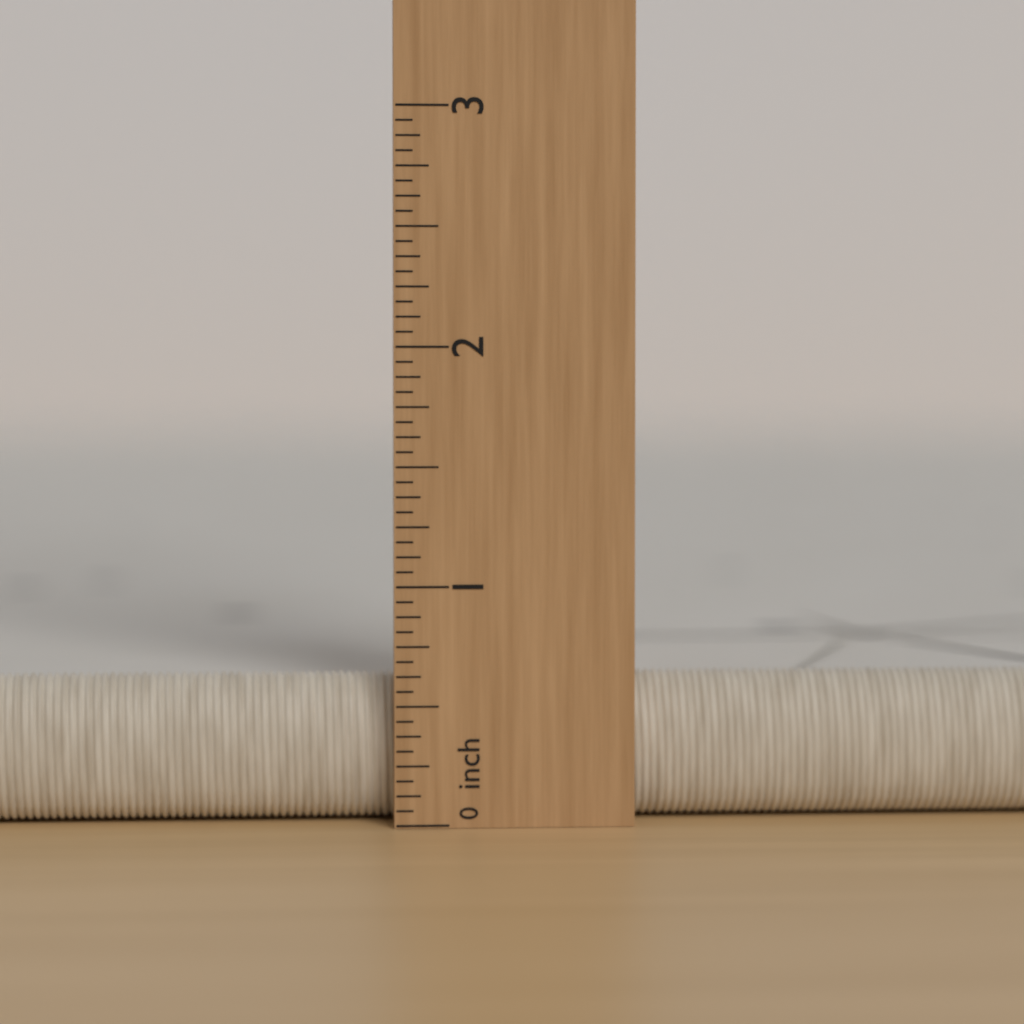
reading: 0.6250 inch
